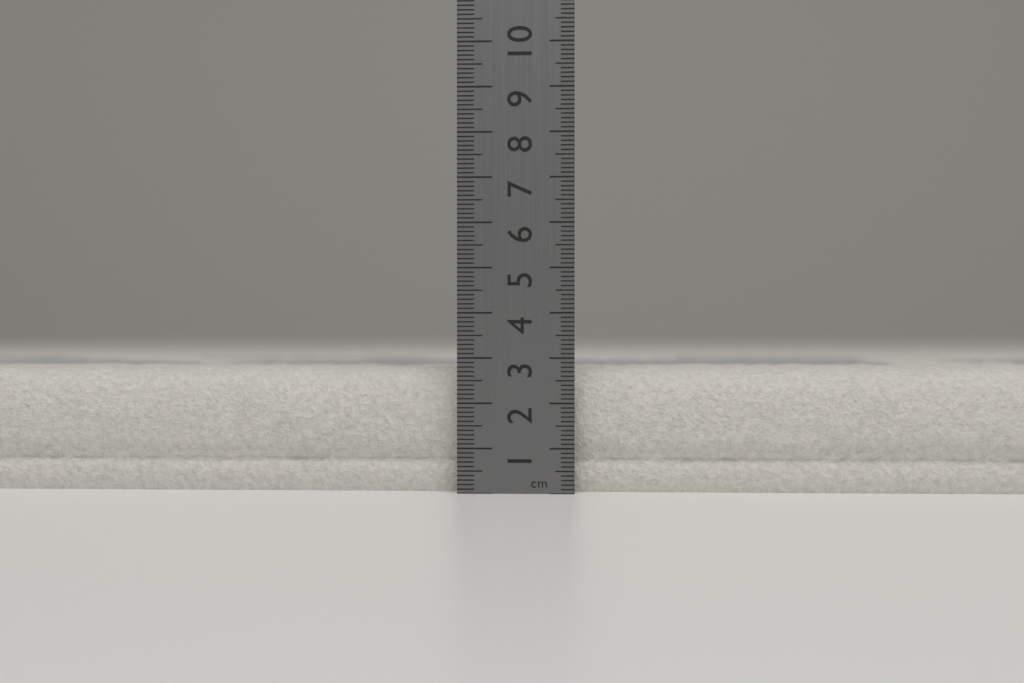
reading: 2.8 cm
